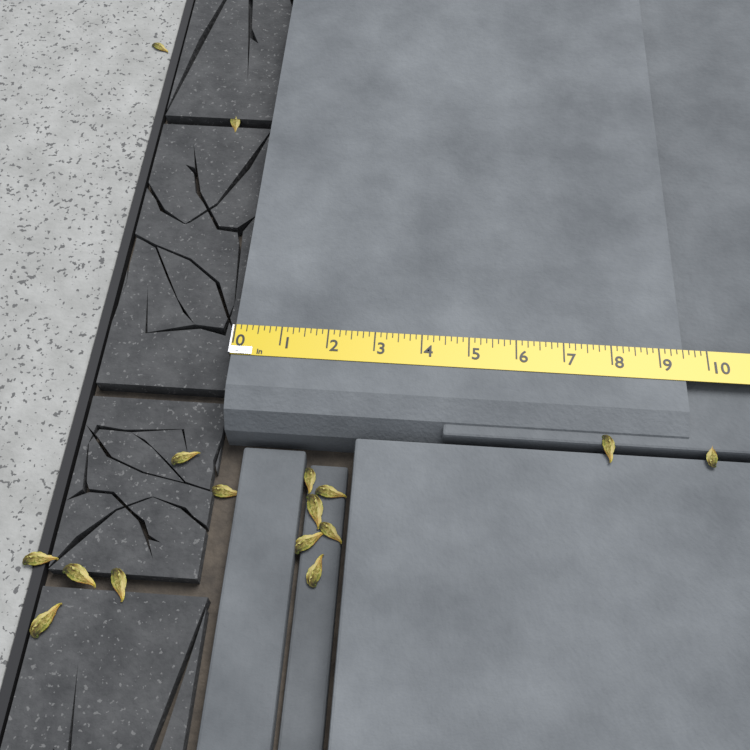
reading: 9.500 in
